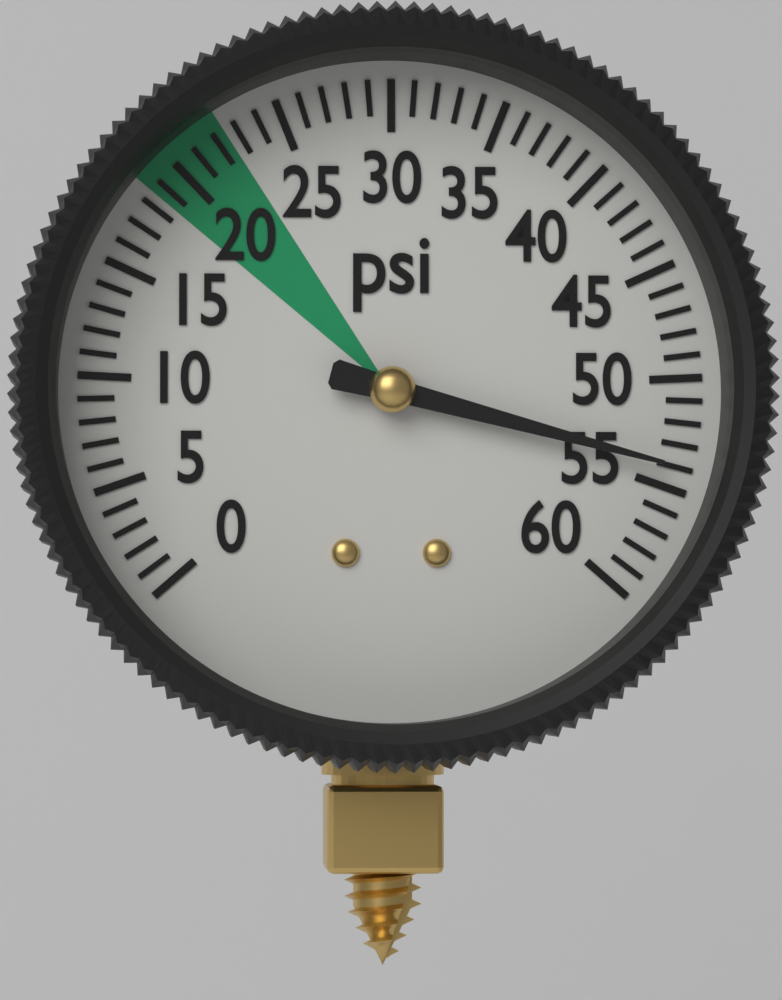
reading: 54 psi
